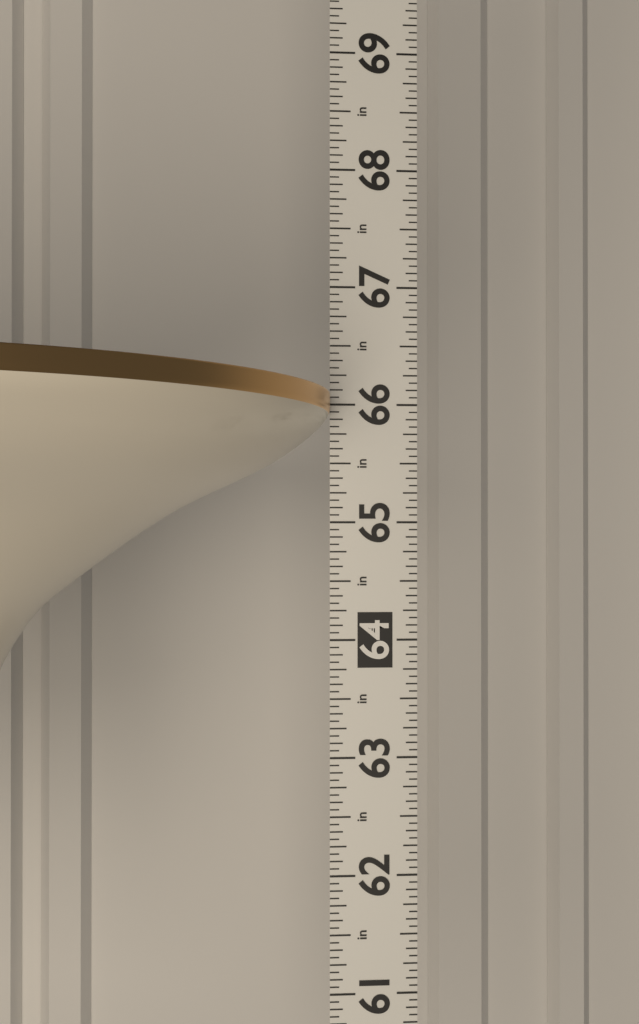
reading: 66.0625 in
